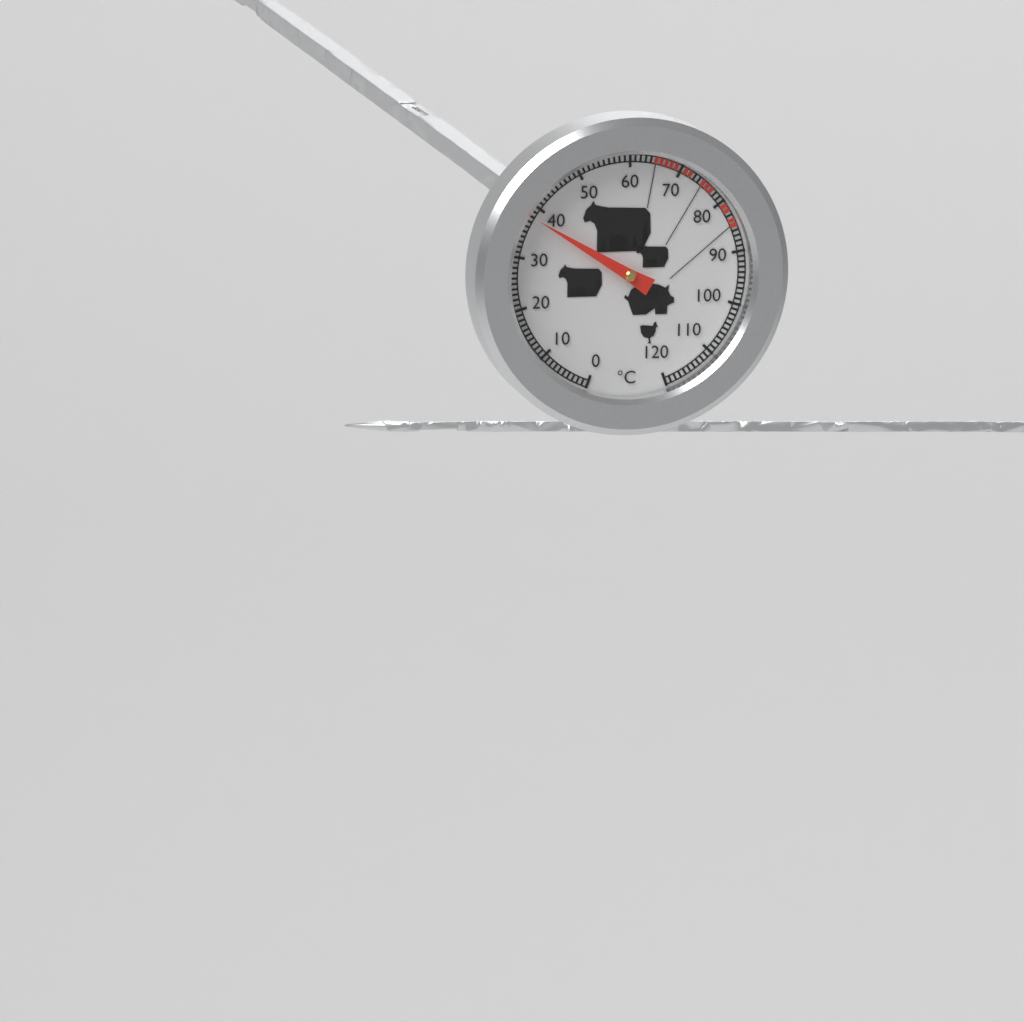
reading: 38 °C
